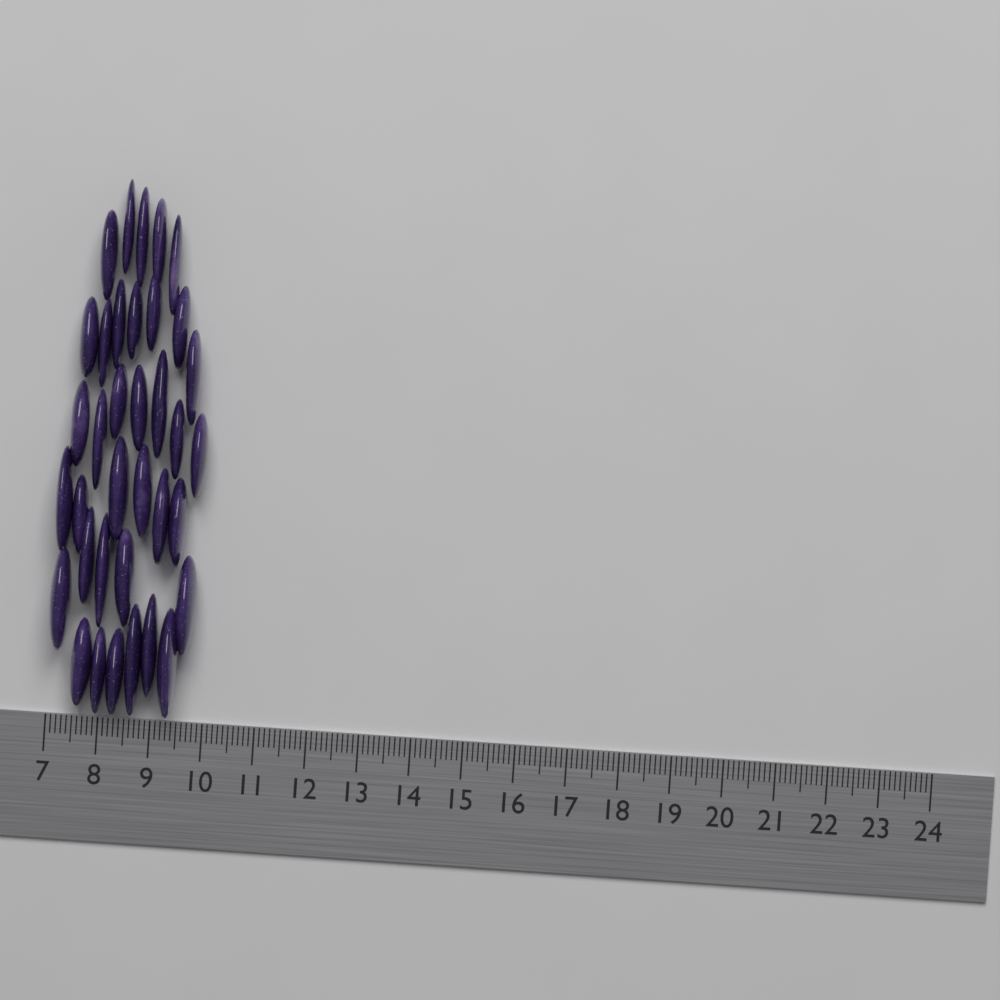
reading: 9.8 (no unit)
